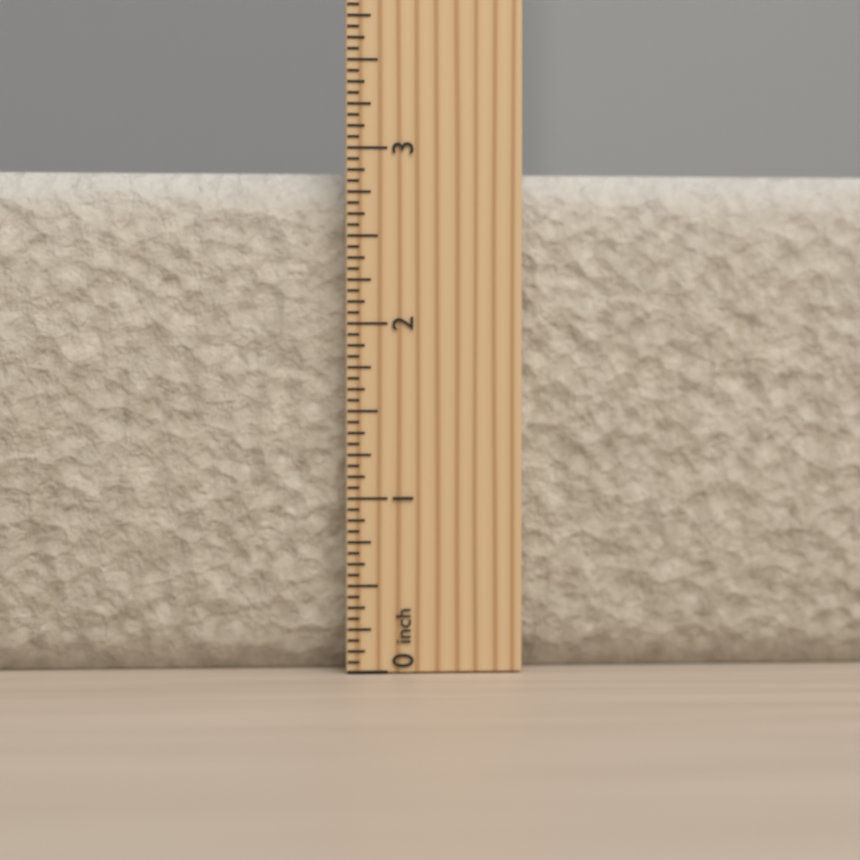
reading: 2.8750 inch
